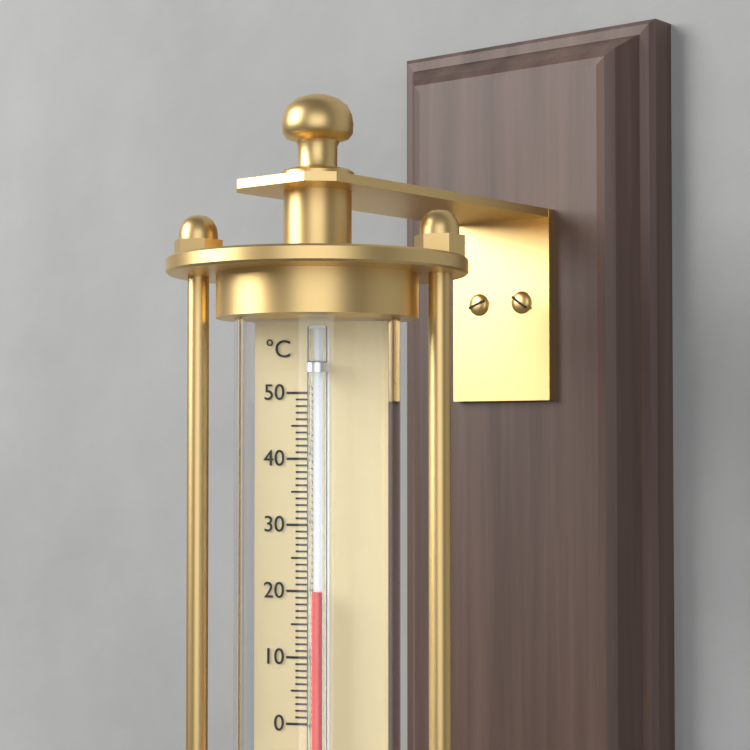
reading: 20 °C
